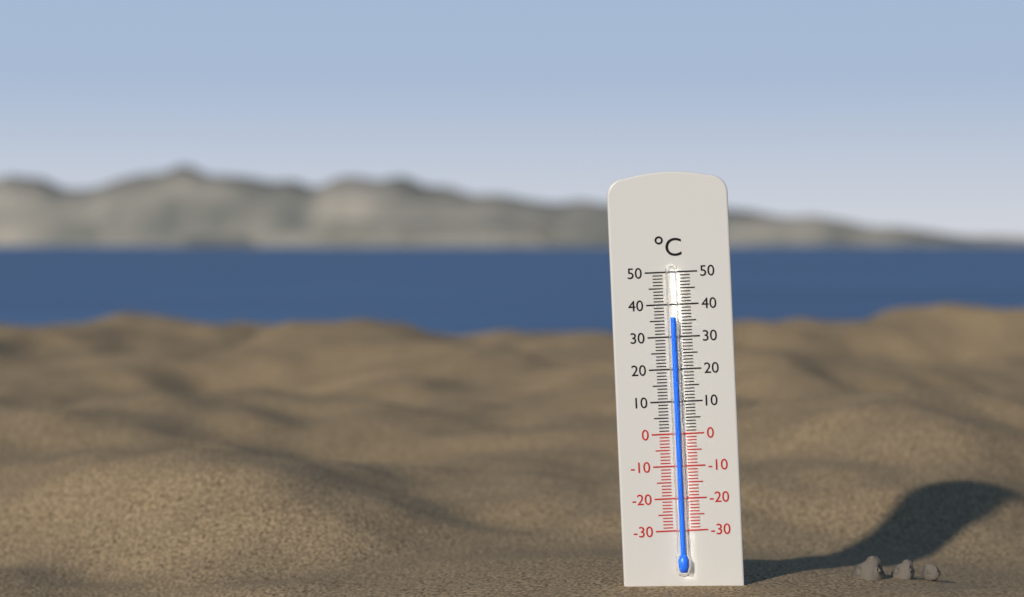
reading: 36 °C
